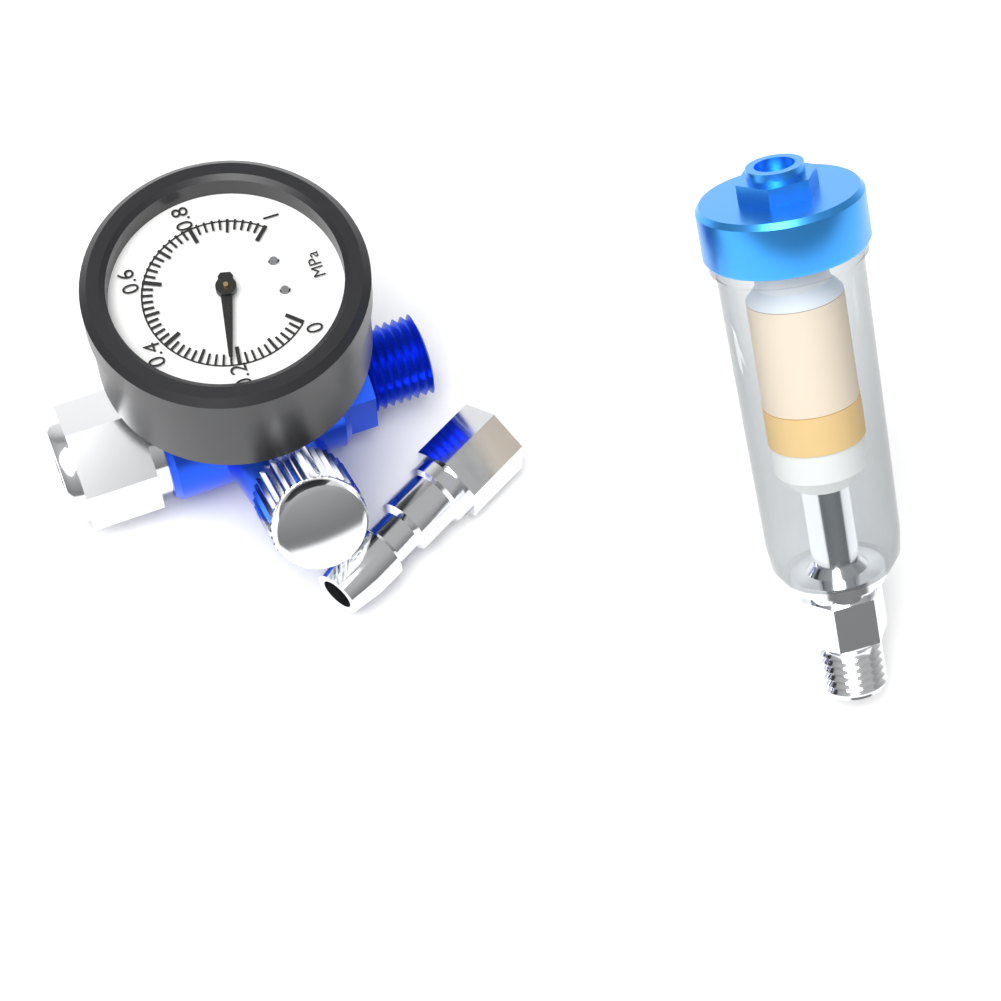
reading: 0.22 MPa
